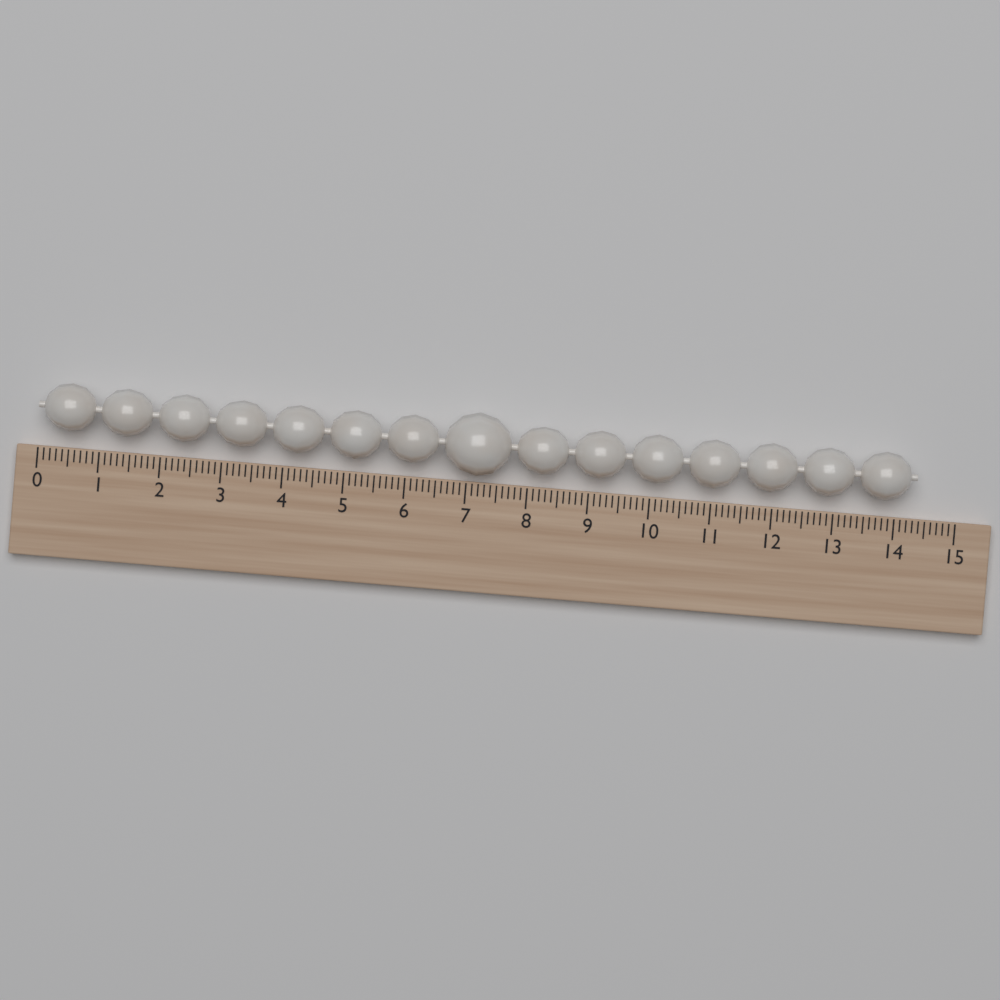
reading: 14.3 (no unit)
